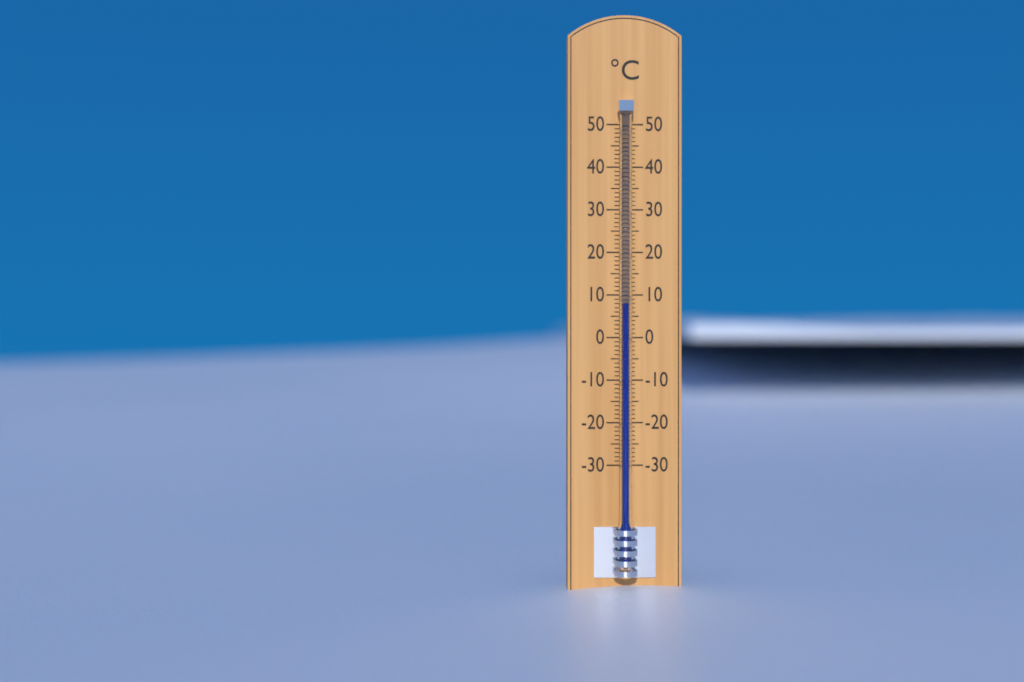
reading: 8 °C
